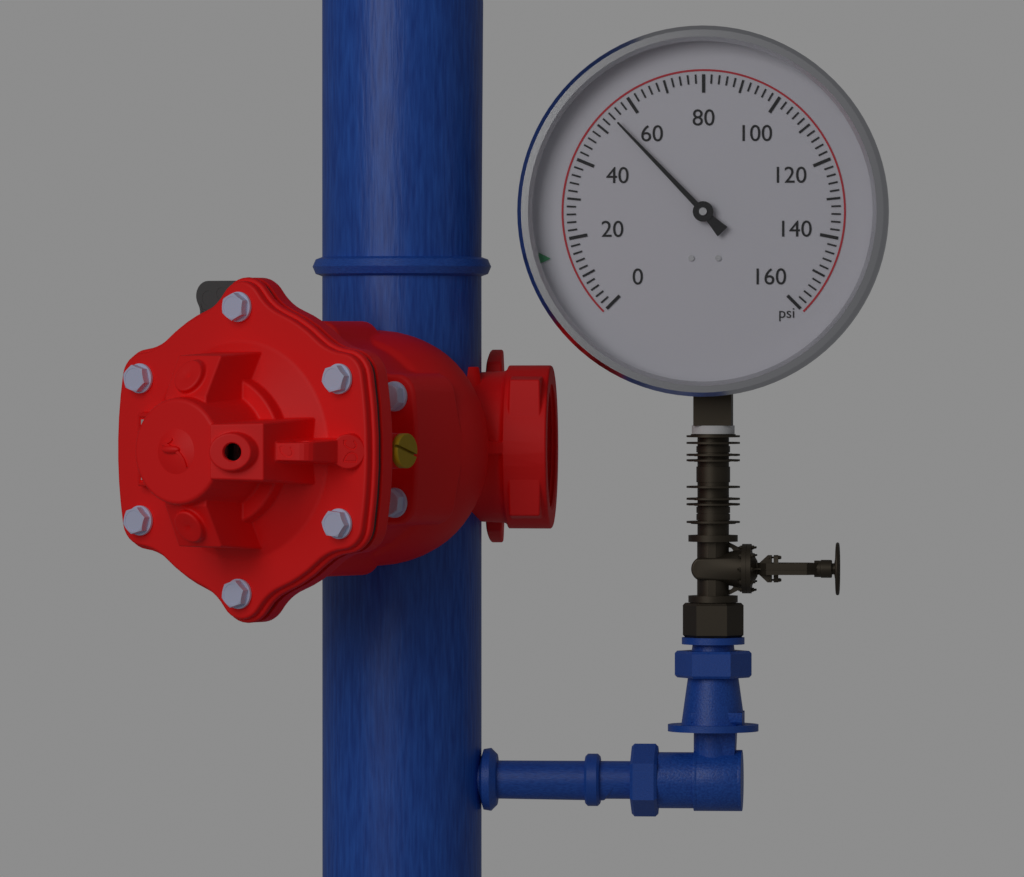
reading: 54 psi
